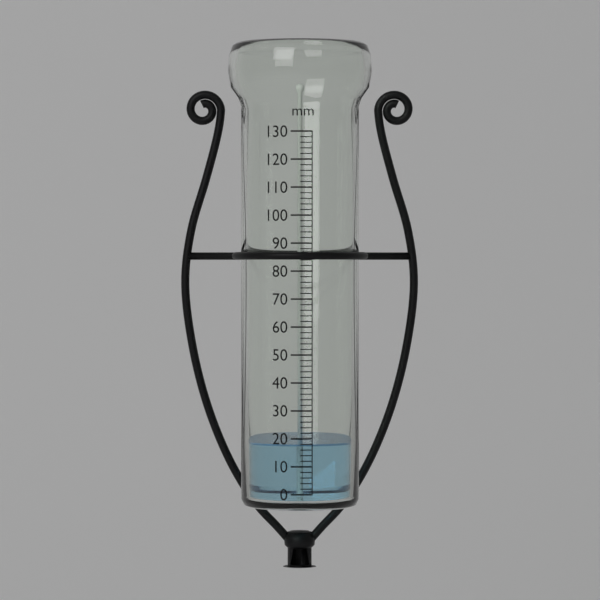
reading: 18 mm
